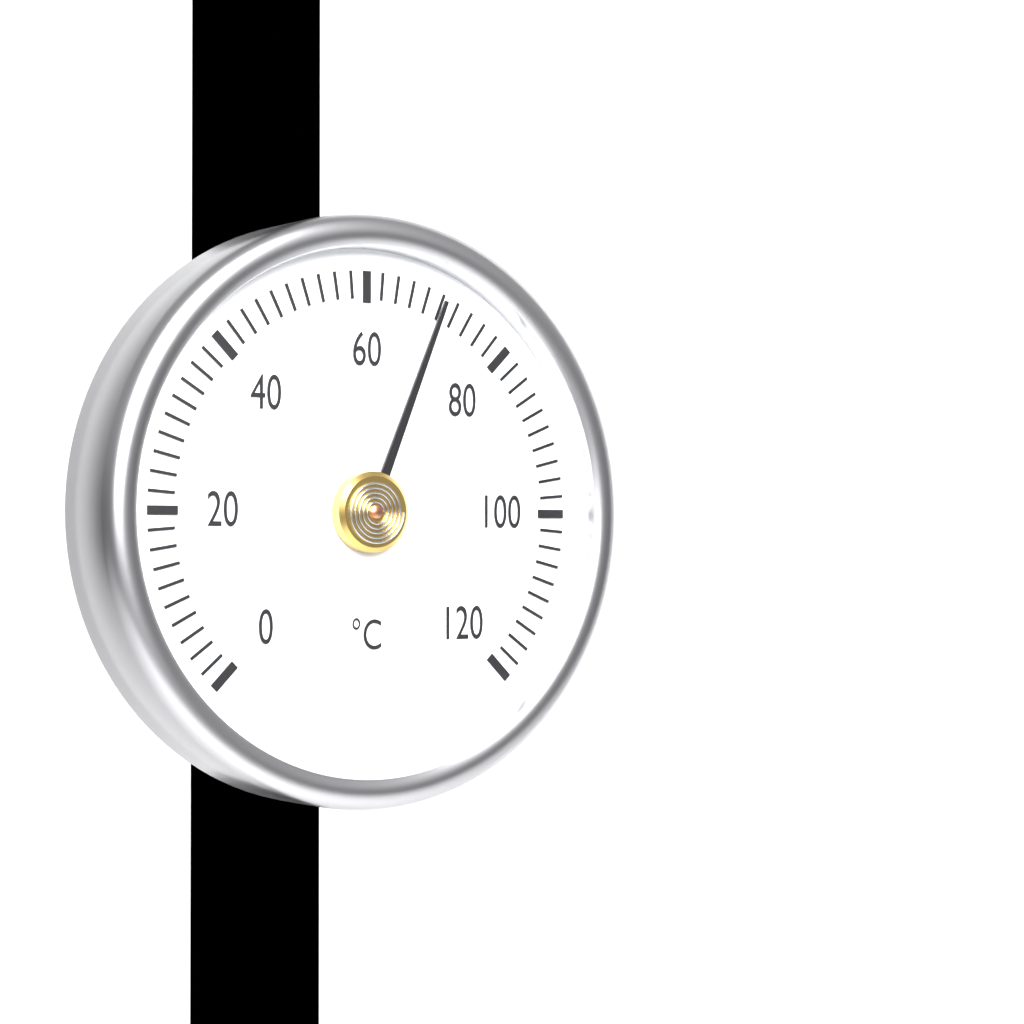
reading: 70 °C
